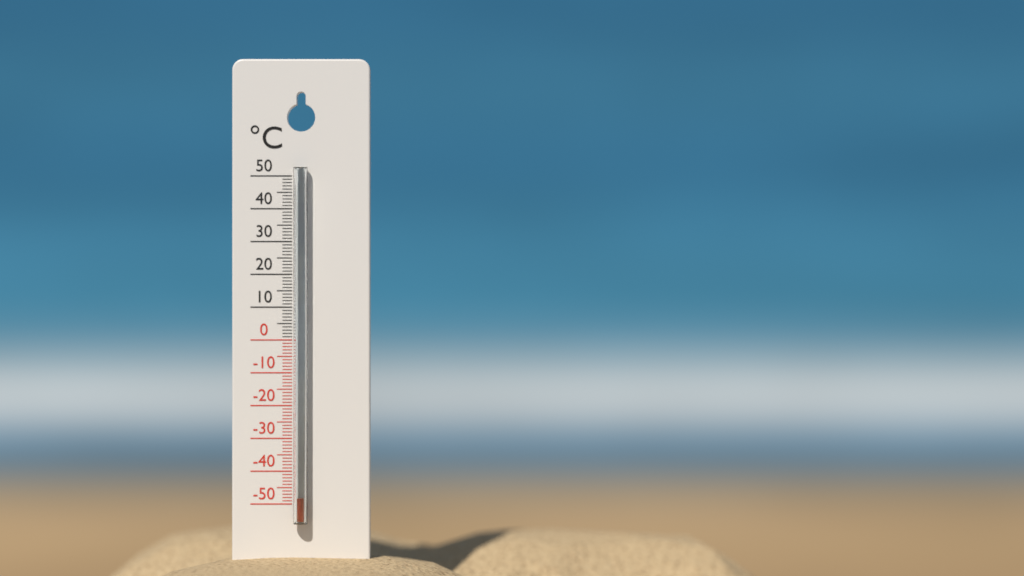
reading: -48 °C
